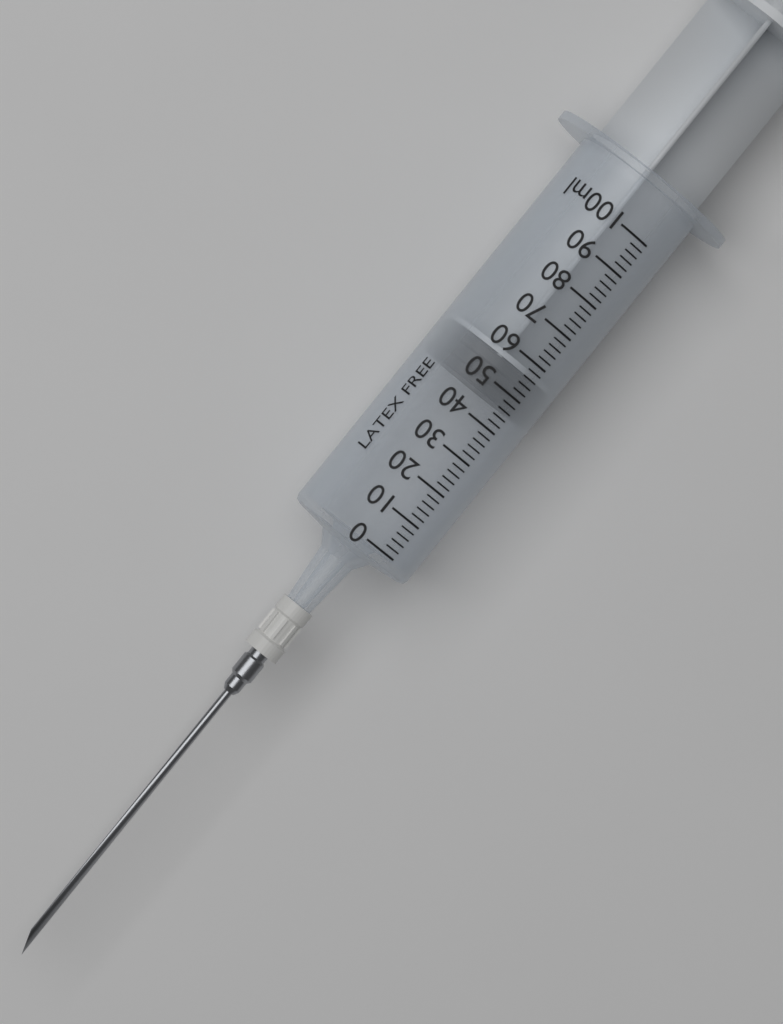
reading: 46 ml
